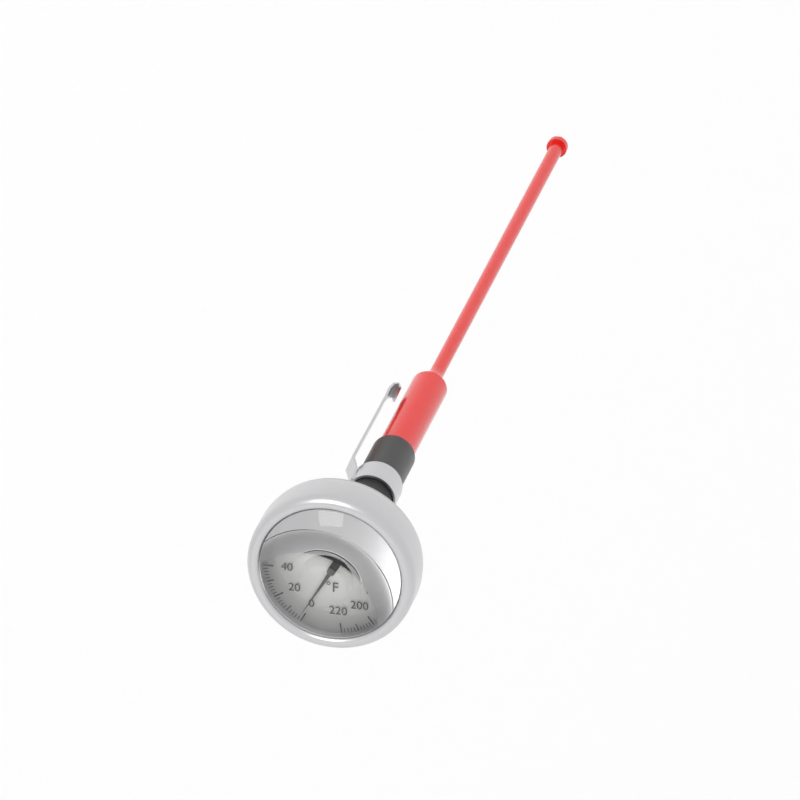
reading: 2 °F
